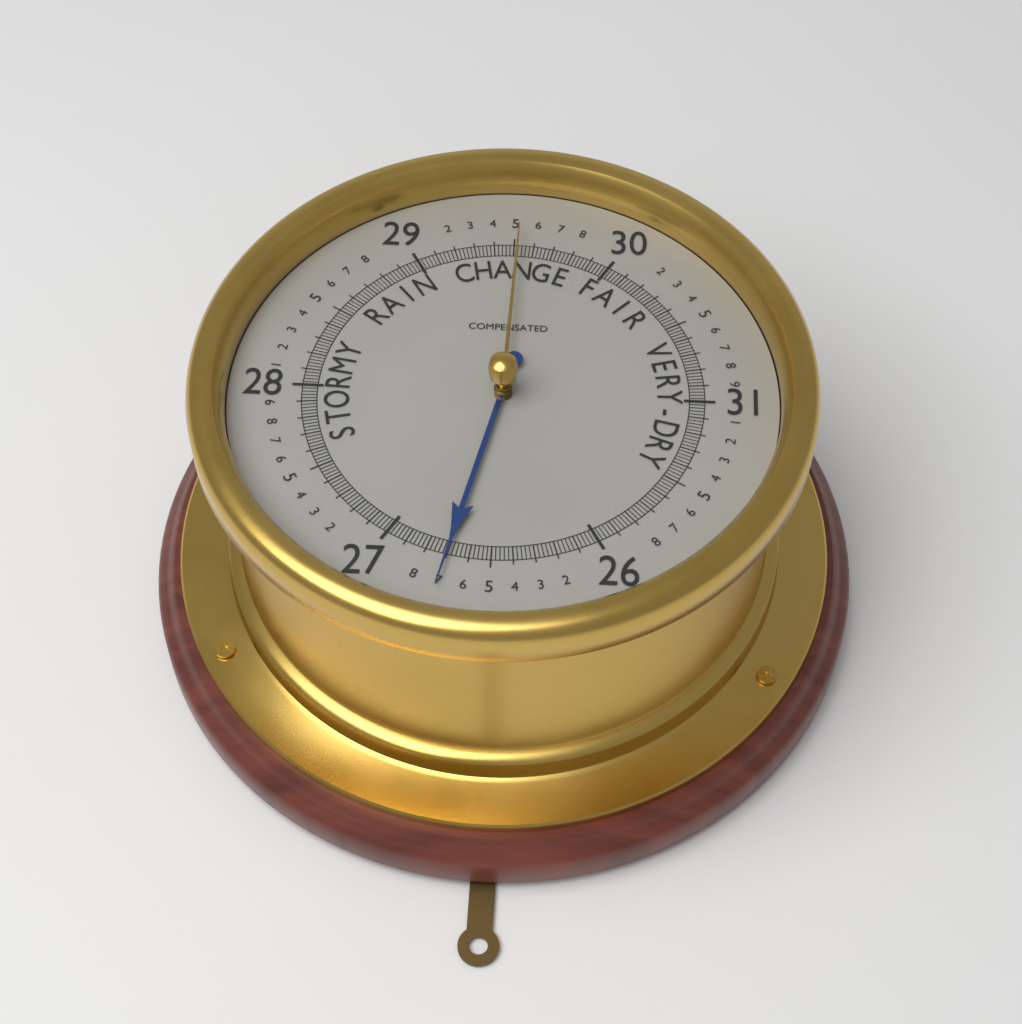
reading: 26.70 (no unit)
